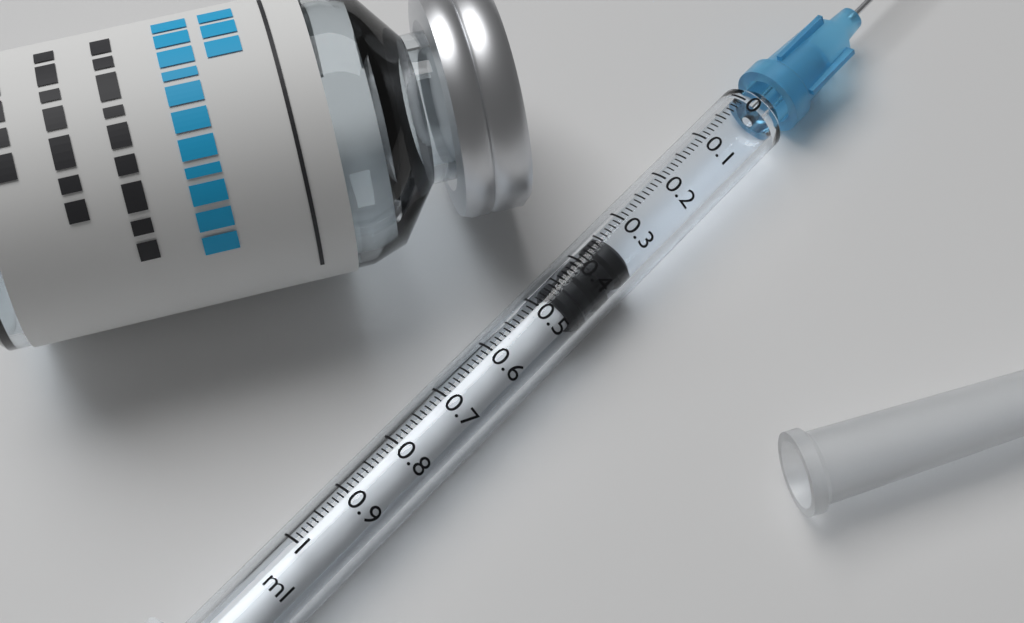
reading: 0.34 ml
